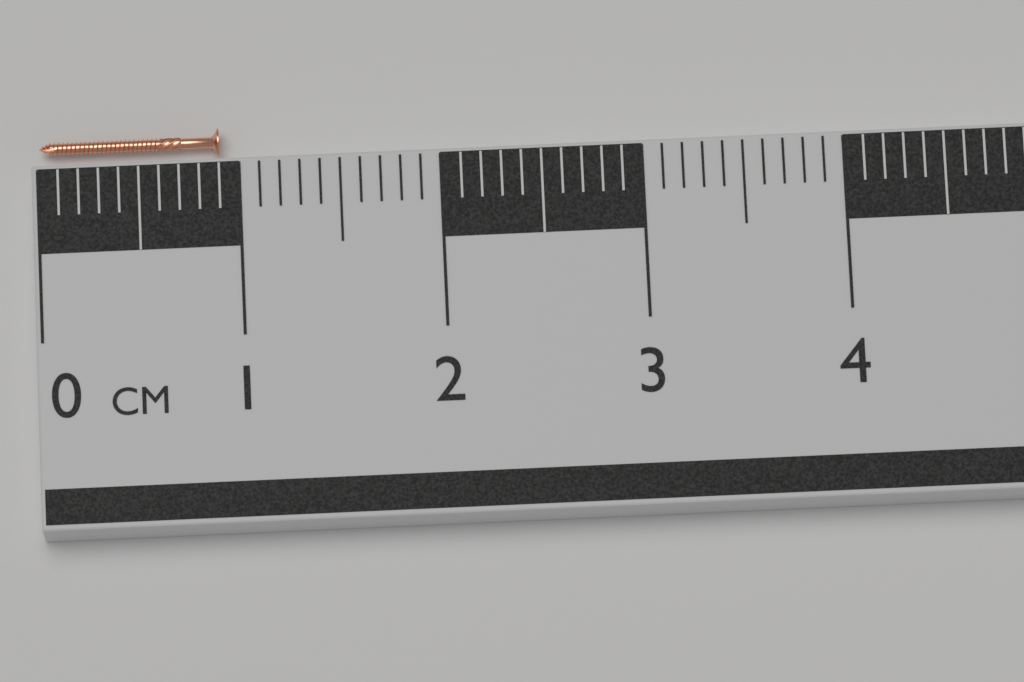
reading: 0.9 cm
